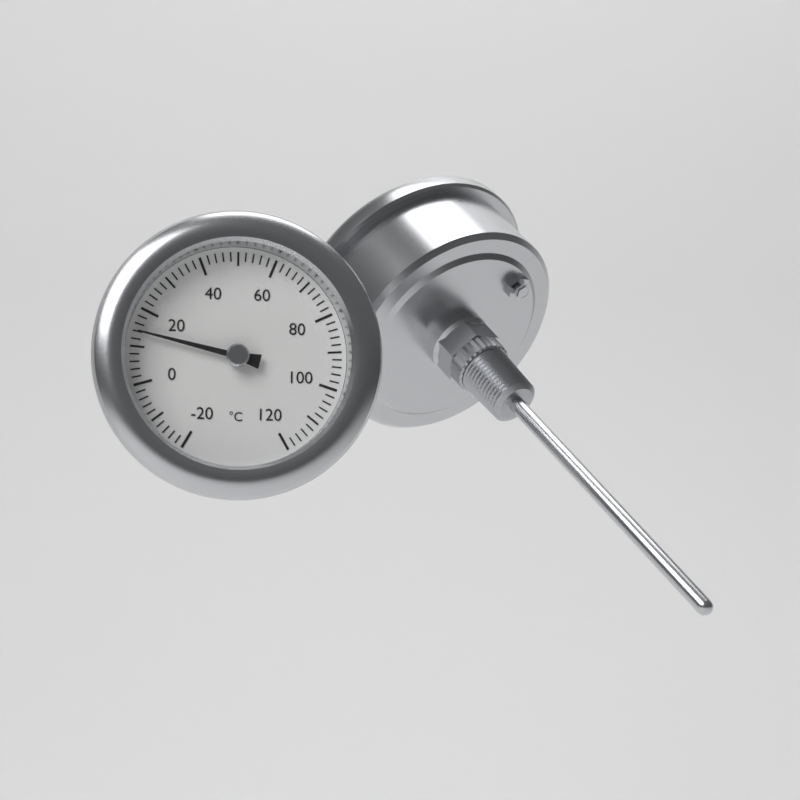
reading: 14 °C
